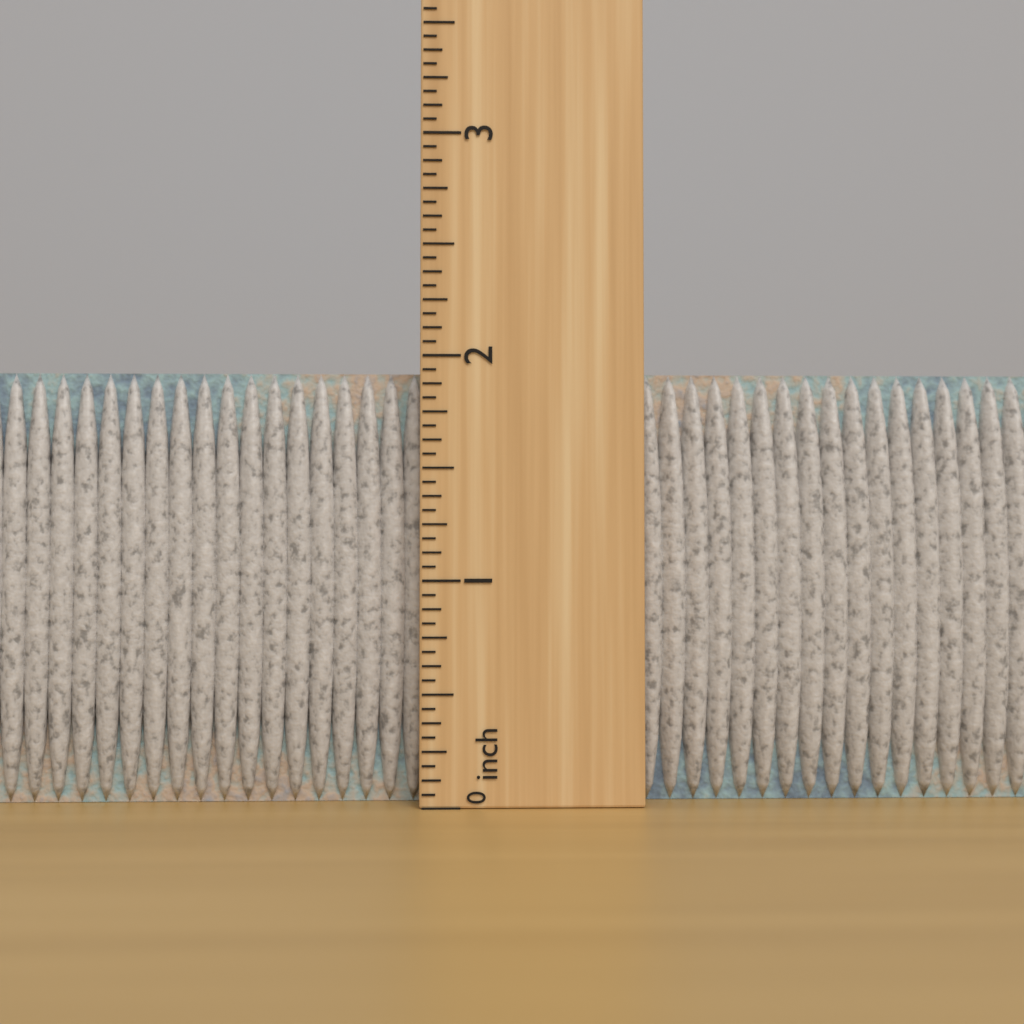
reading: 1.9375 inch
